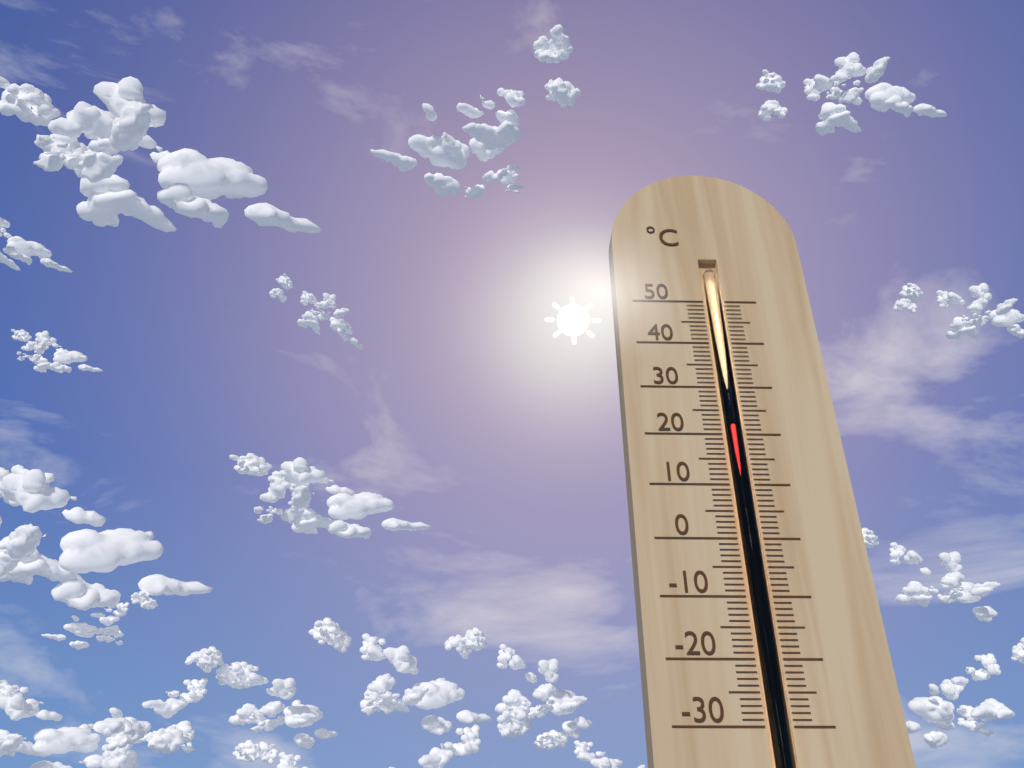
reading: 22 °C
